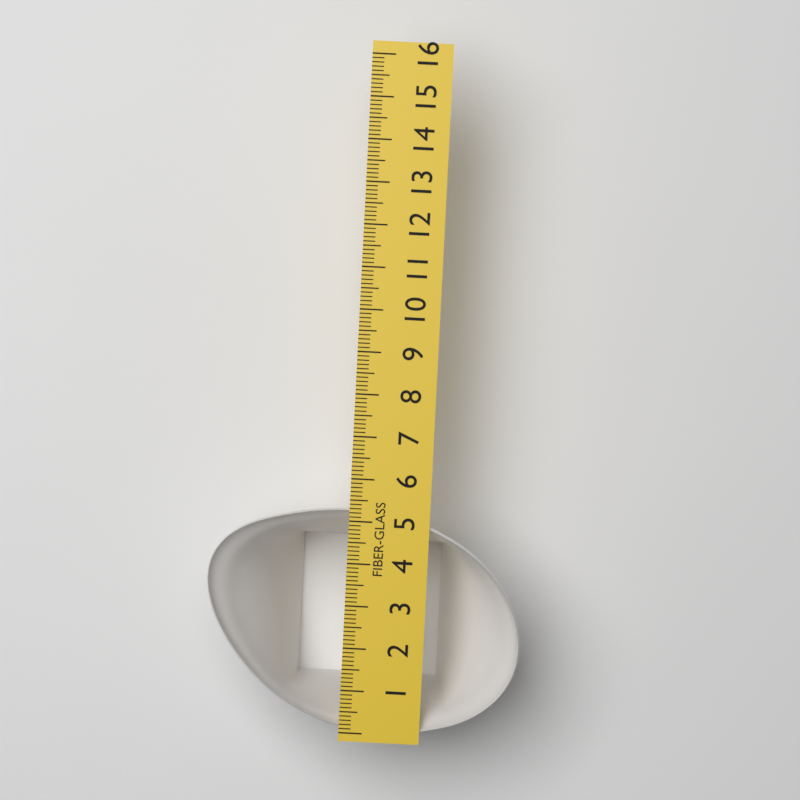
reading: 5.3 (no unit)
